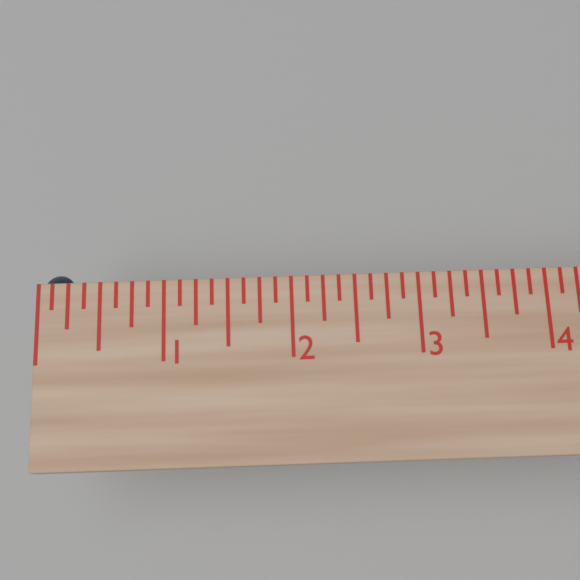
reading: 0.250 in
